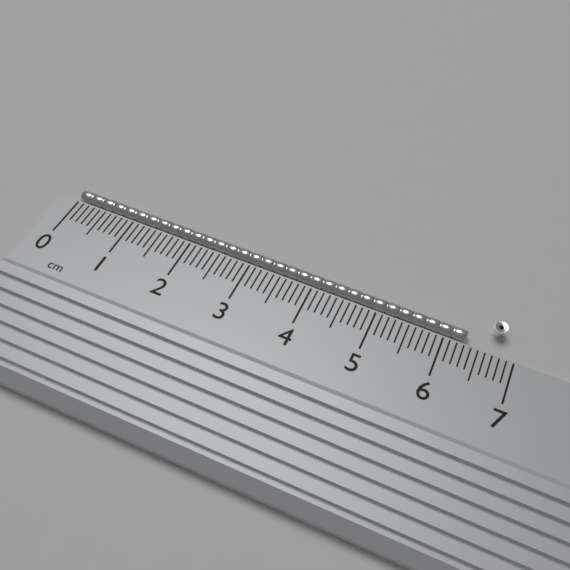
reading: 6.3 cm
